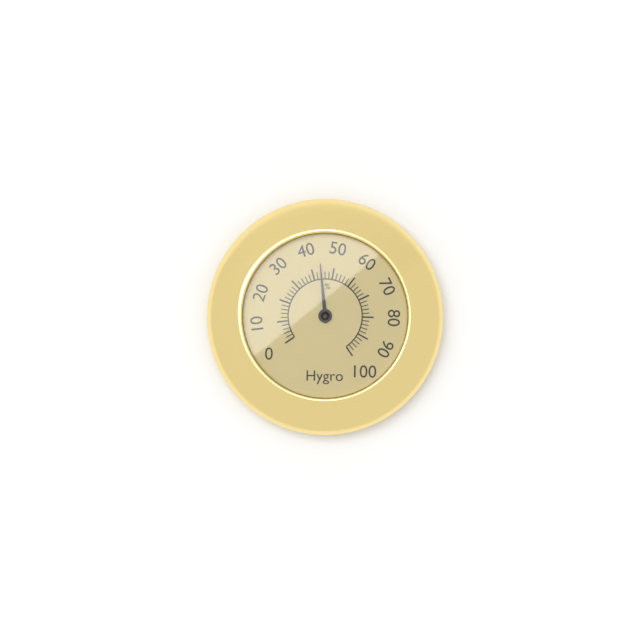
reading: 44 %
